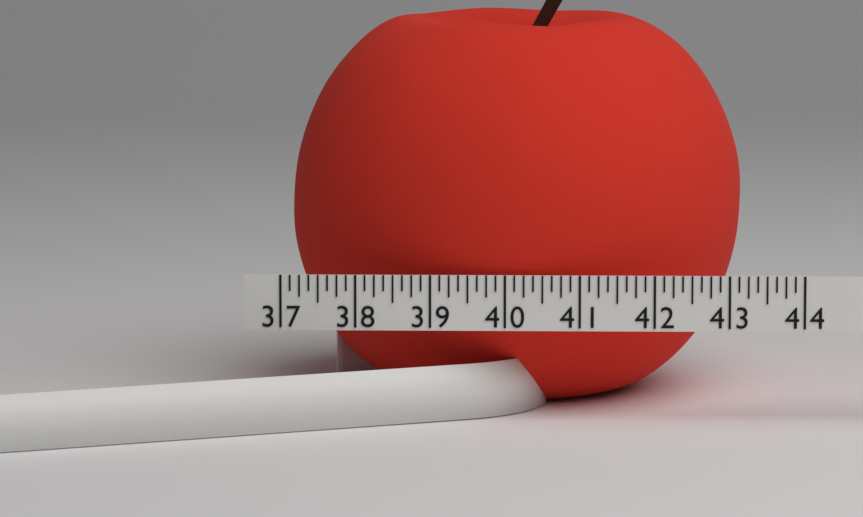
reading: 43.250 (no unit)
